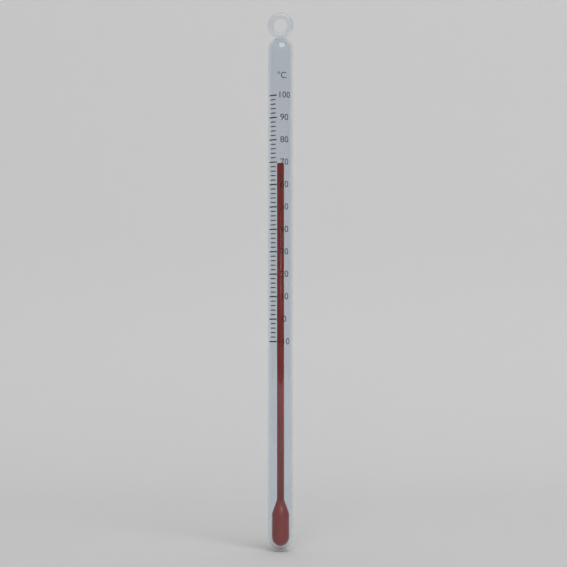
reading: 70 °C
